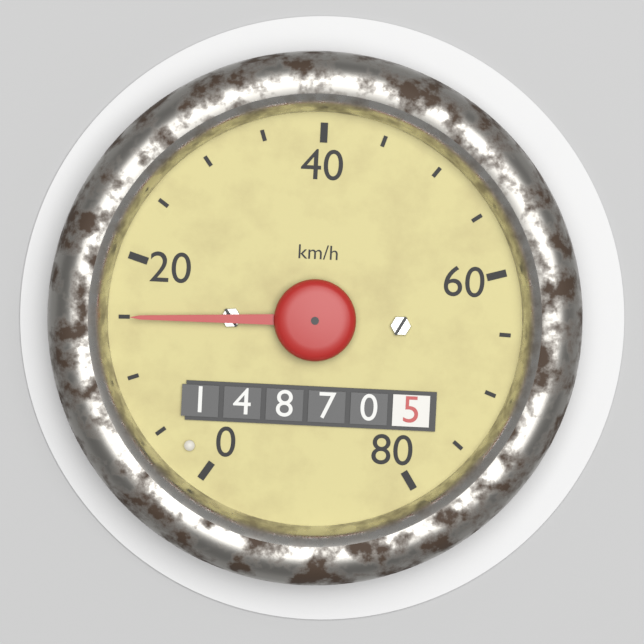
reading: 15 km/h
